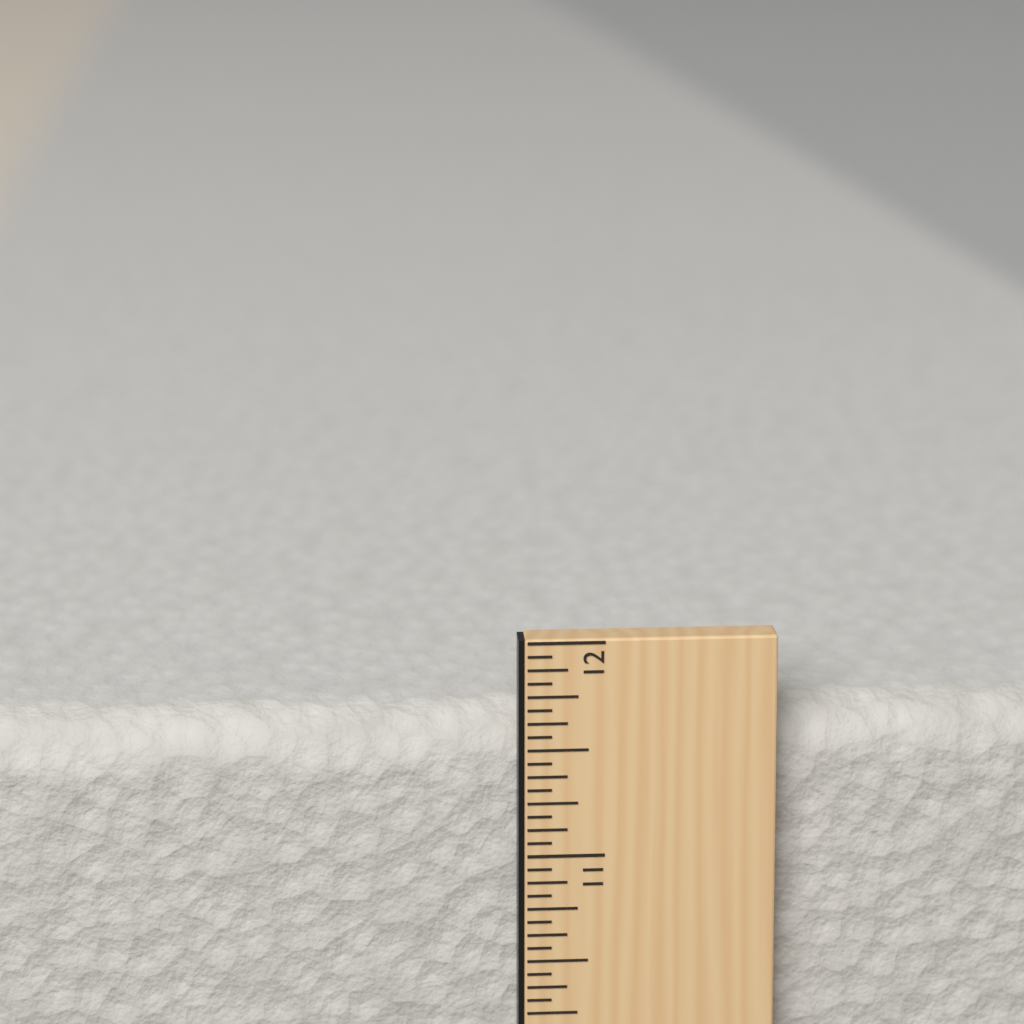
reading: 11.6250 in
